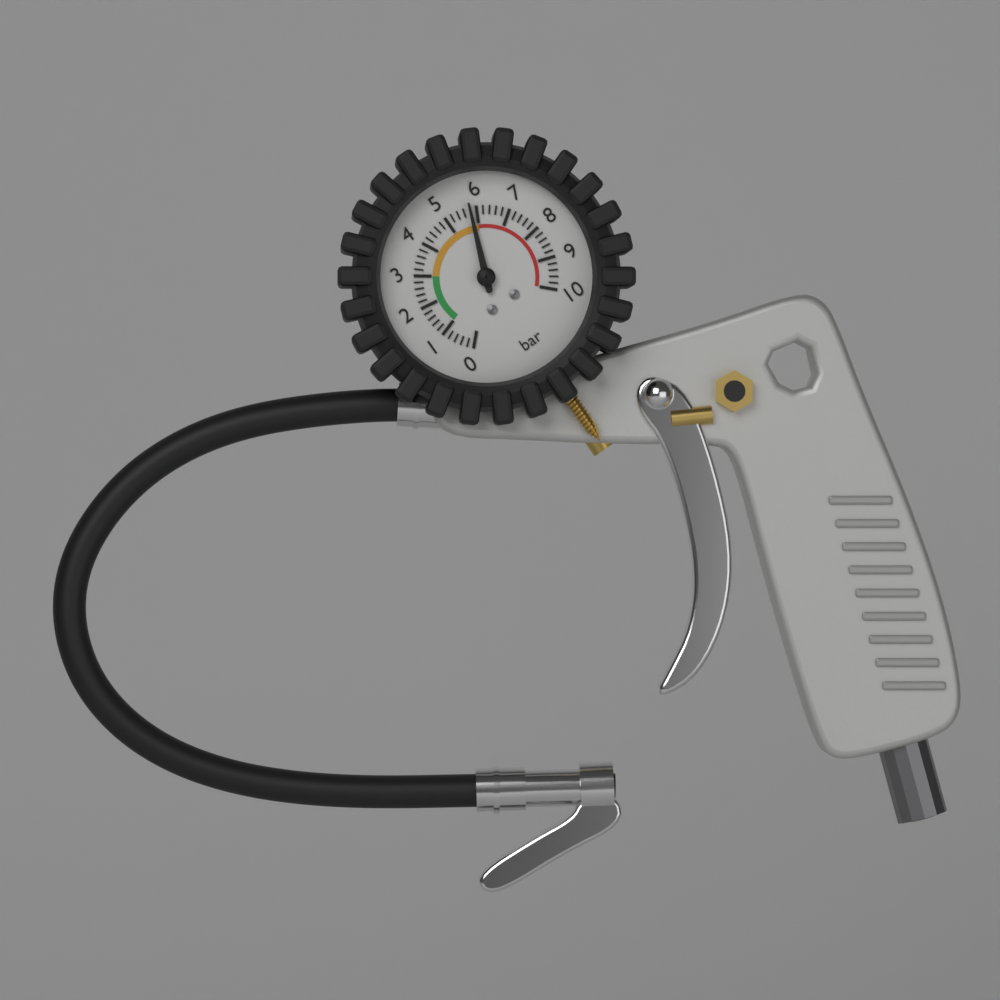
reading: 5.8 bar
